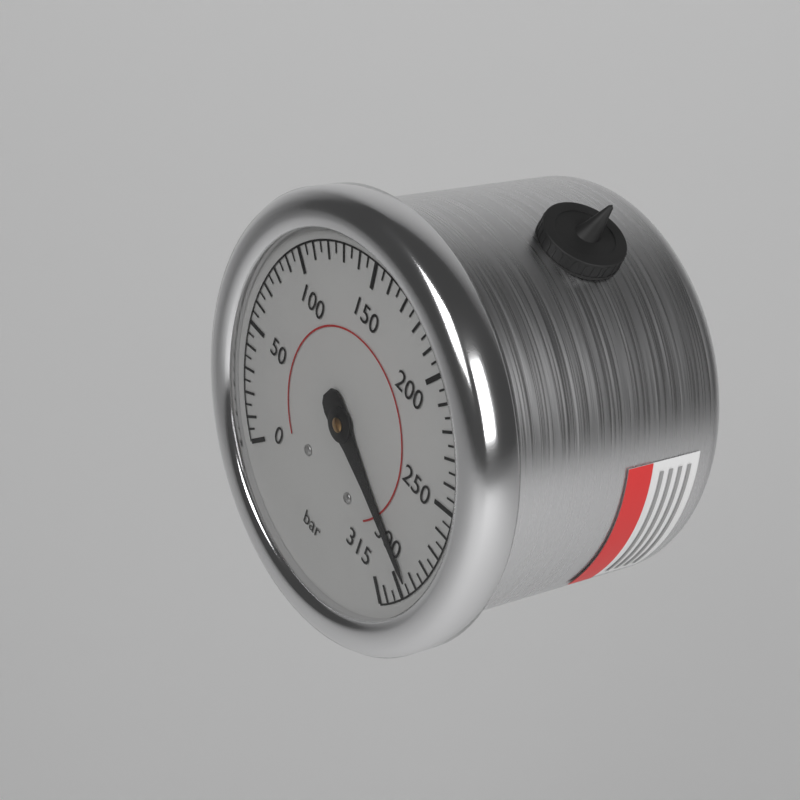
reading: 295 bar
